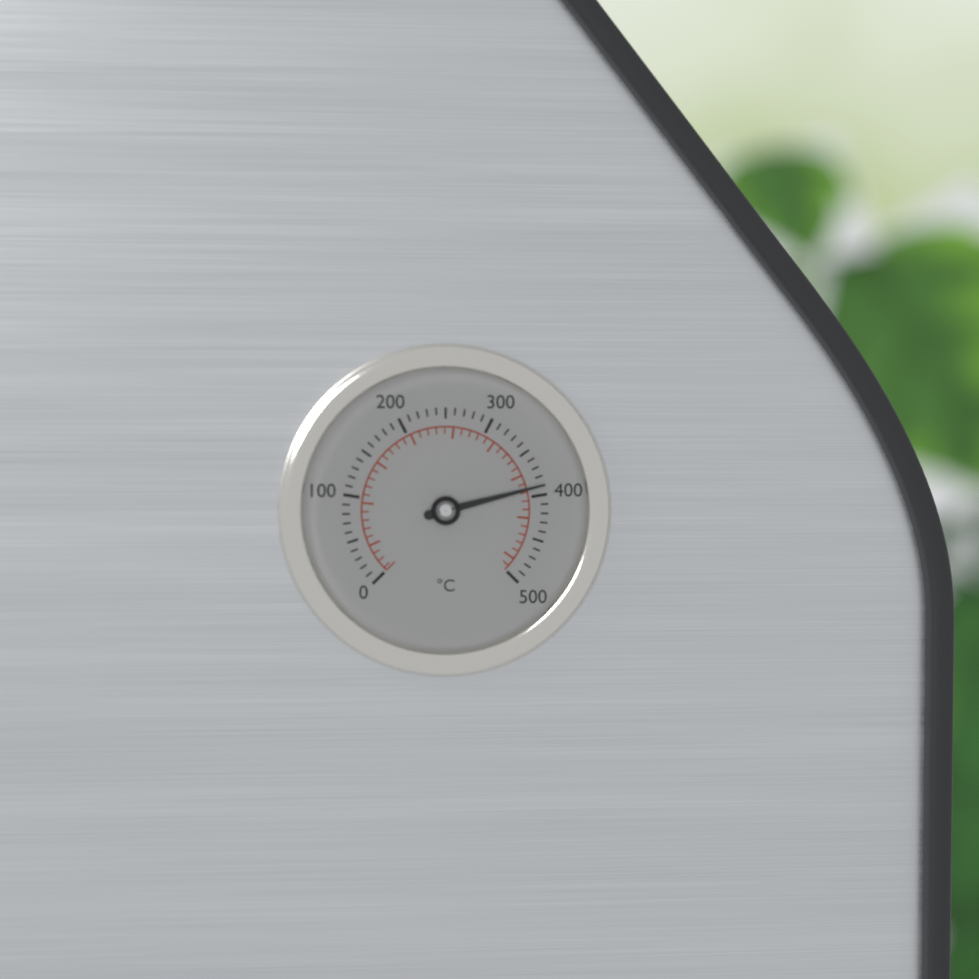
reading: 390 °C
